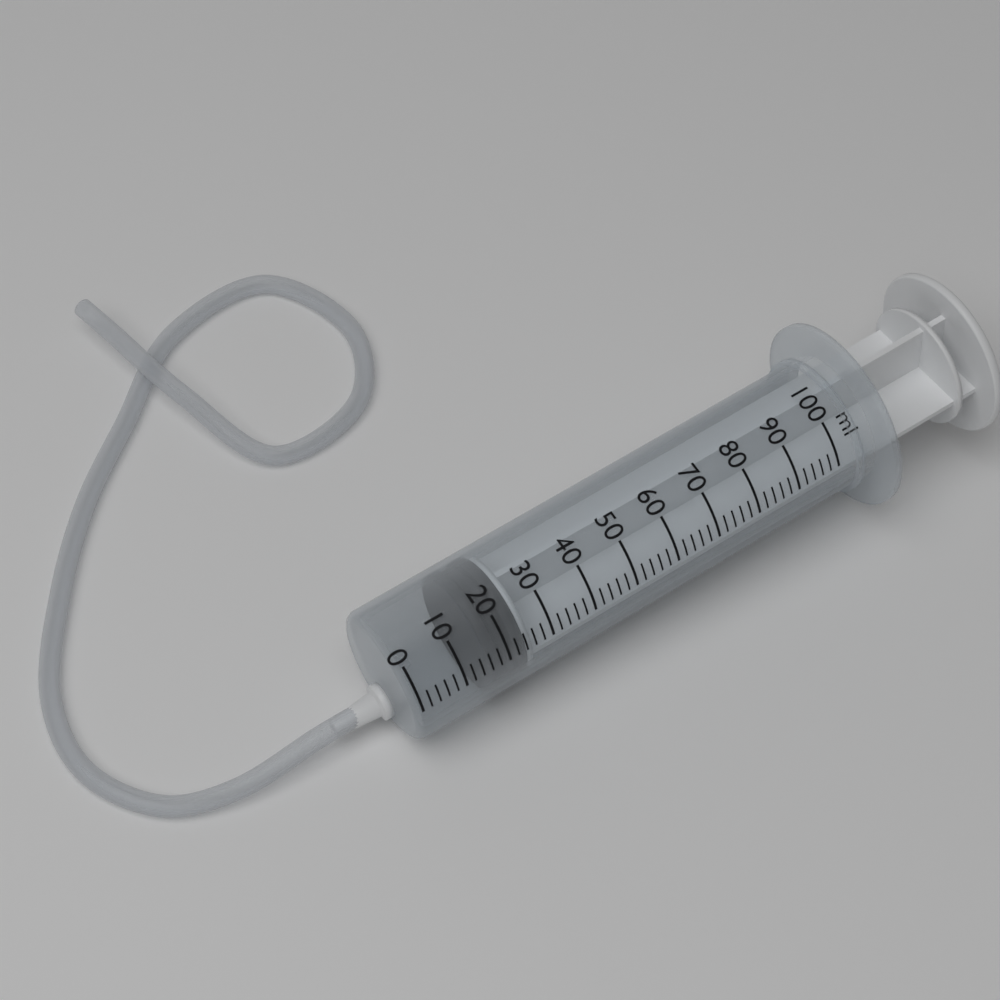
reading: 16 ml
